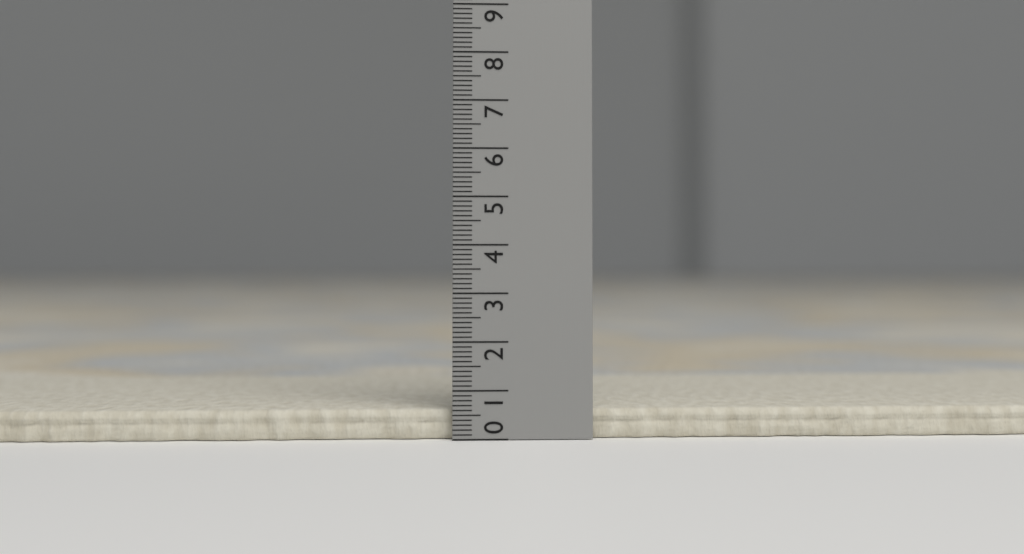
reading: 0.6 (no unit)
